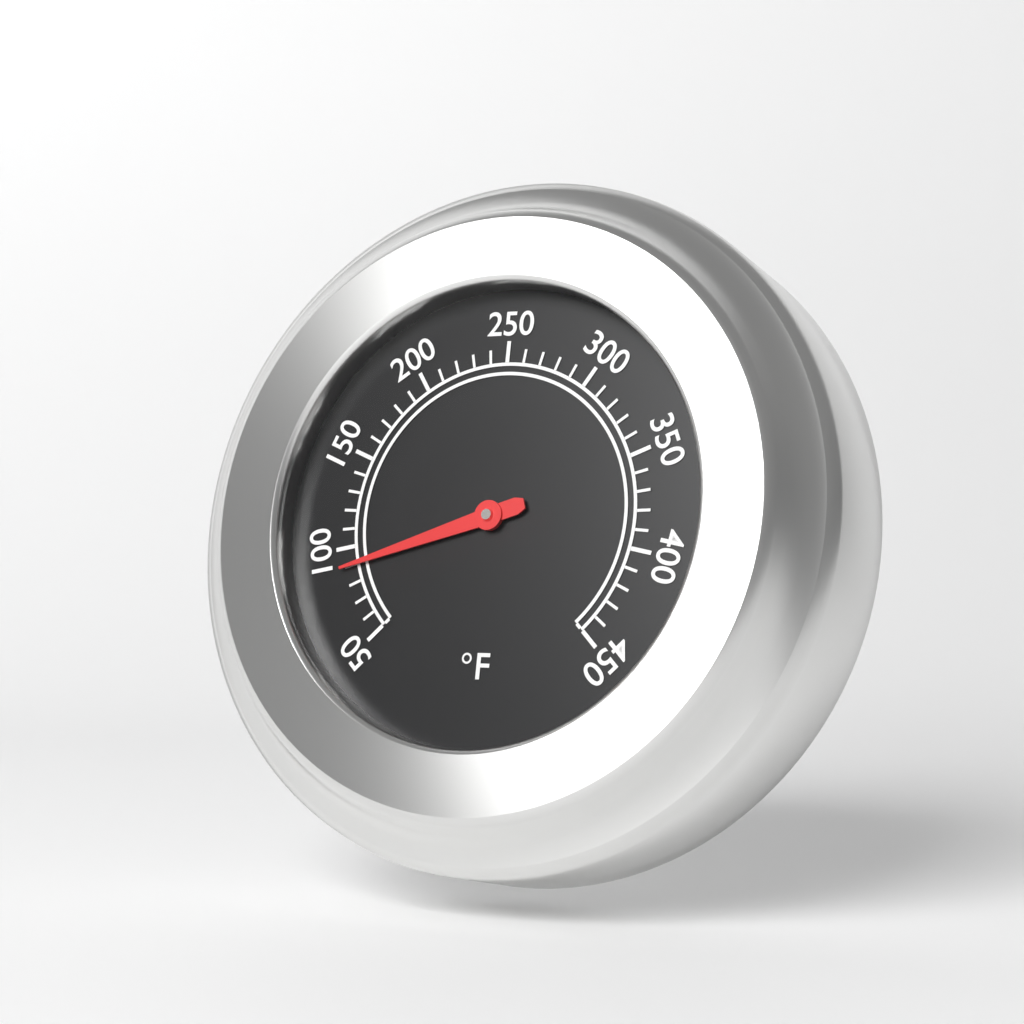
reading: 90 °F
